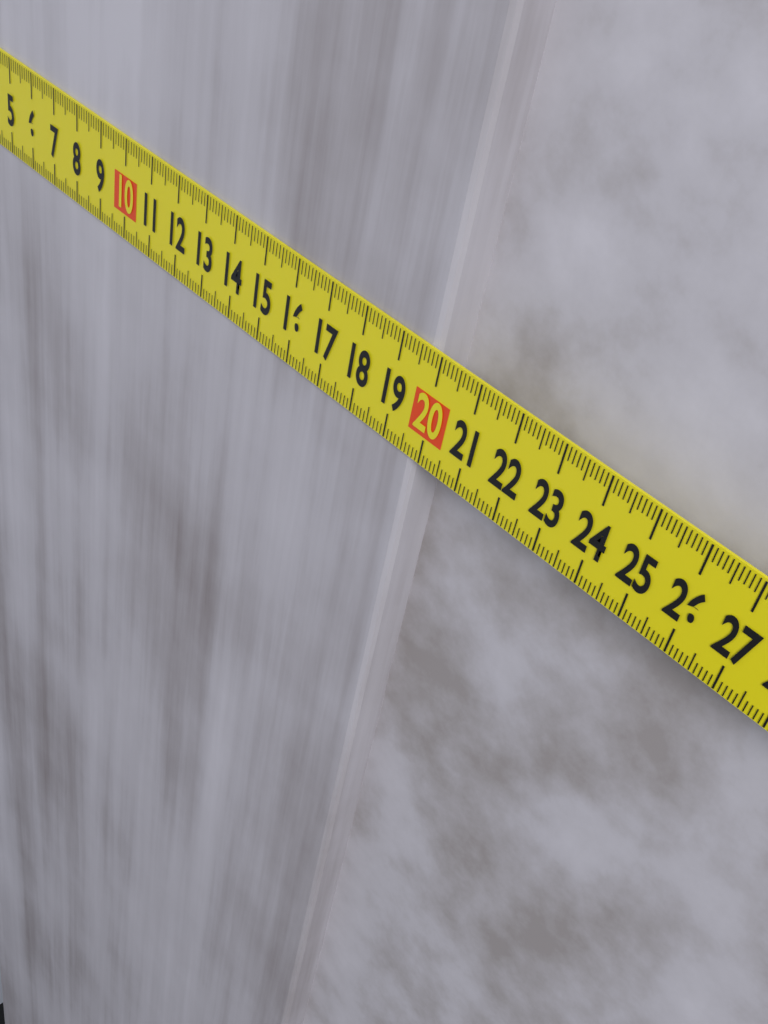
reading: 19.8 cm
